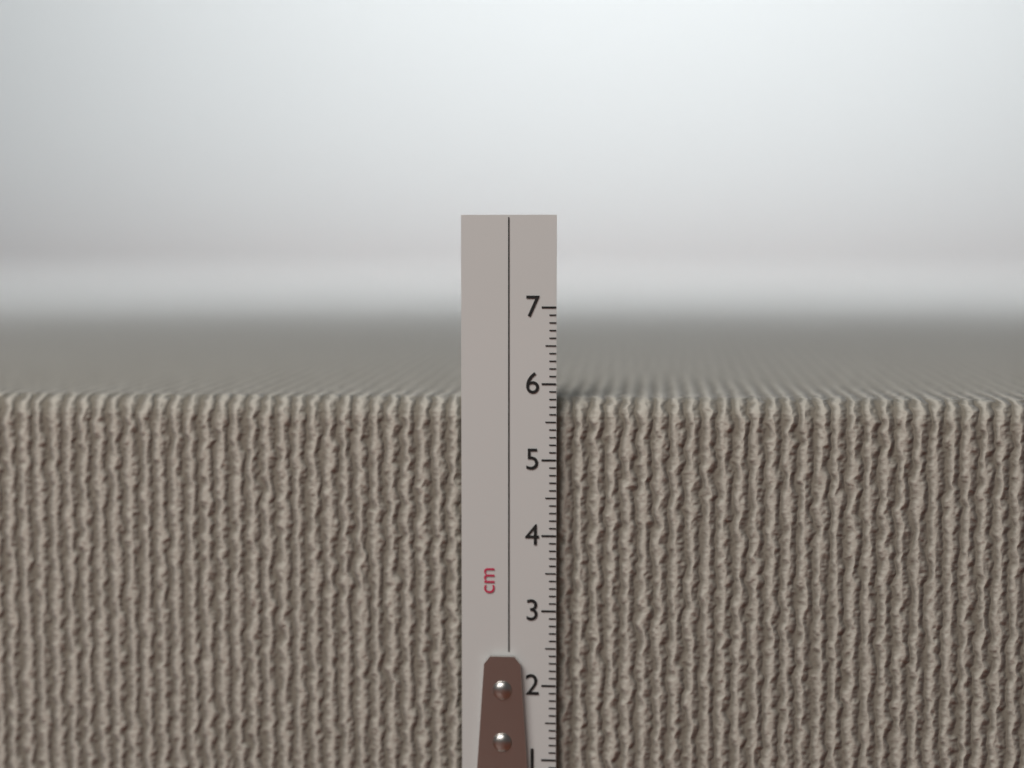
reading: 5.8 cm
